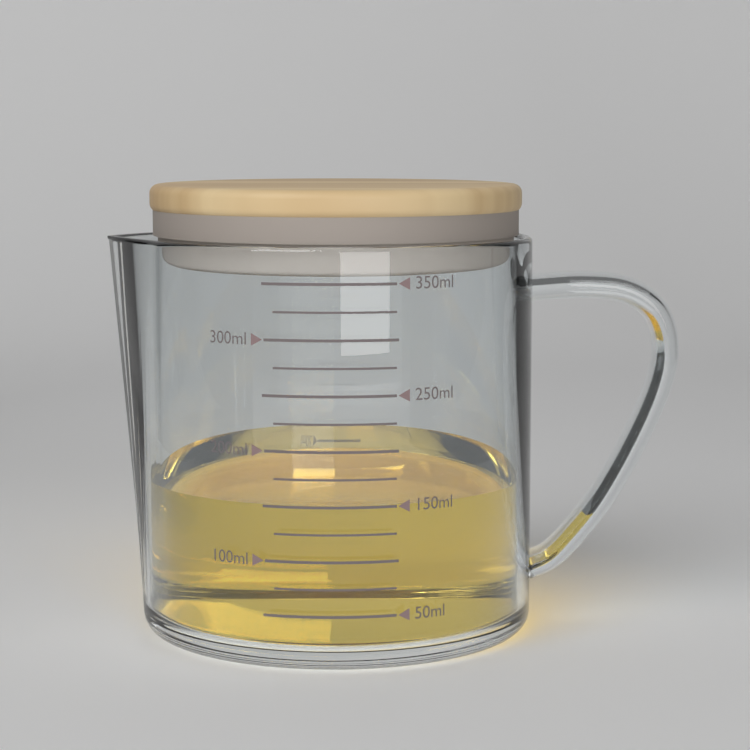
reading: 150 ml
